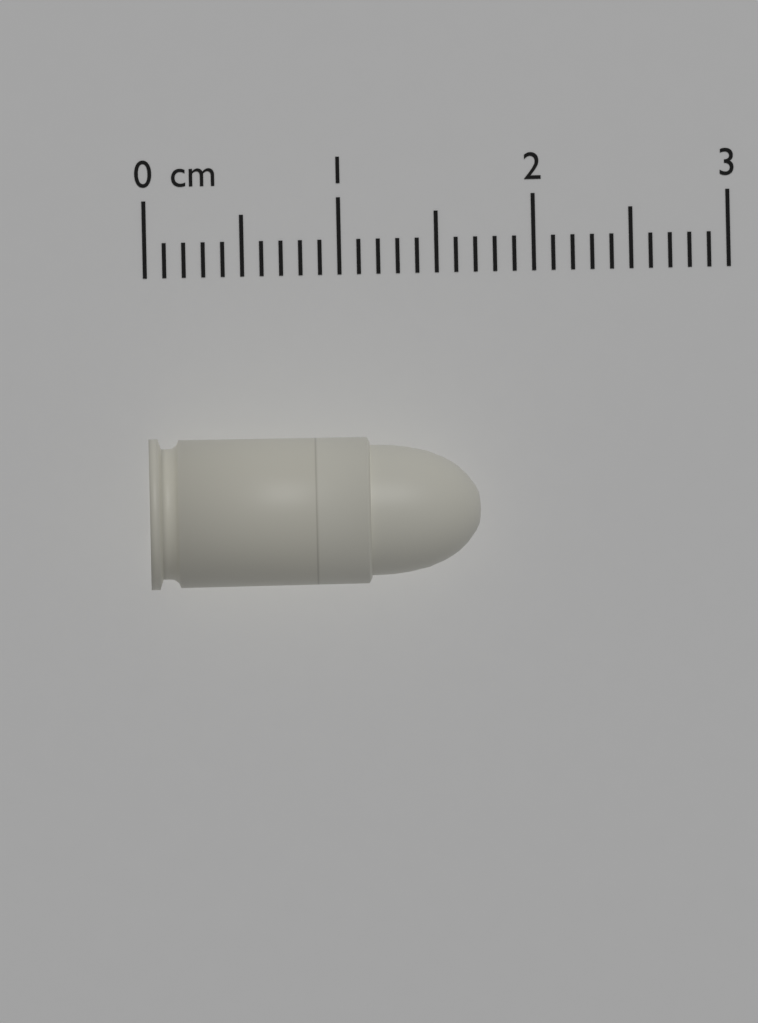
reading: 1.7 cm
